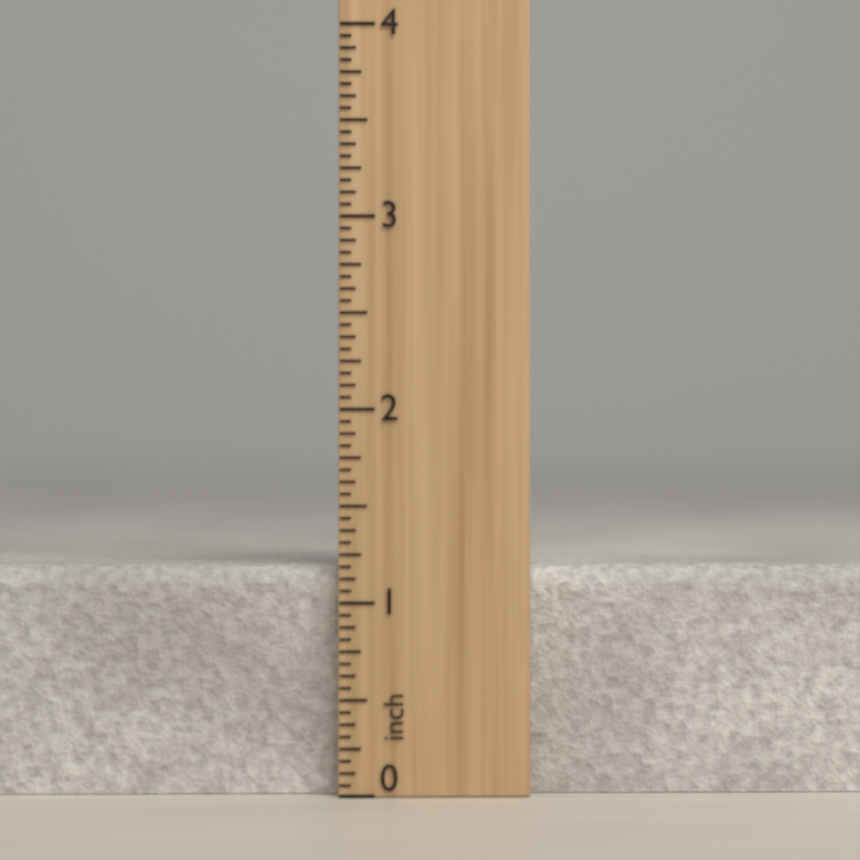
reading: 1.1875 inch
